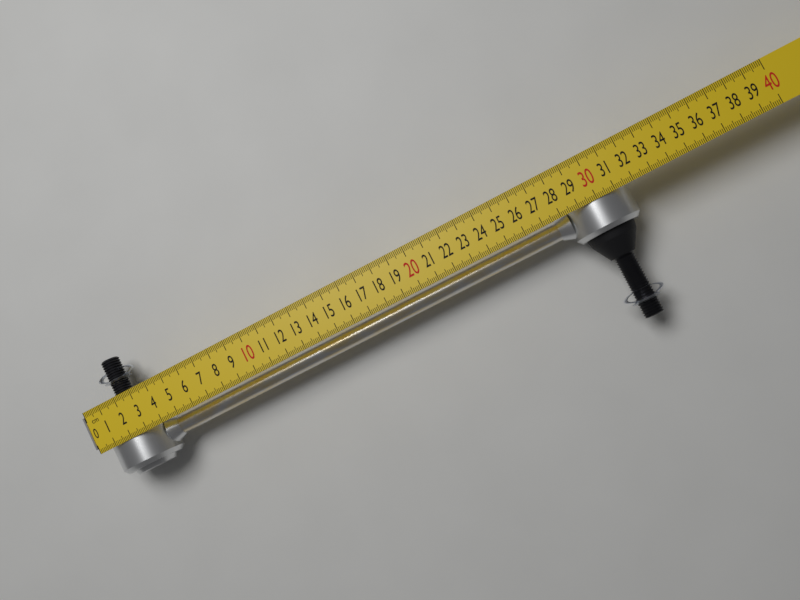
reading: 31.9 cm
